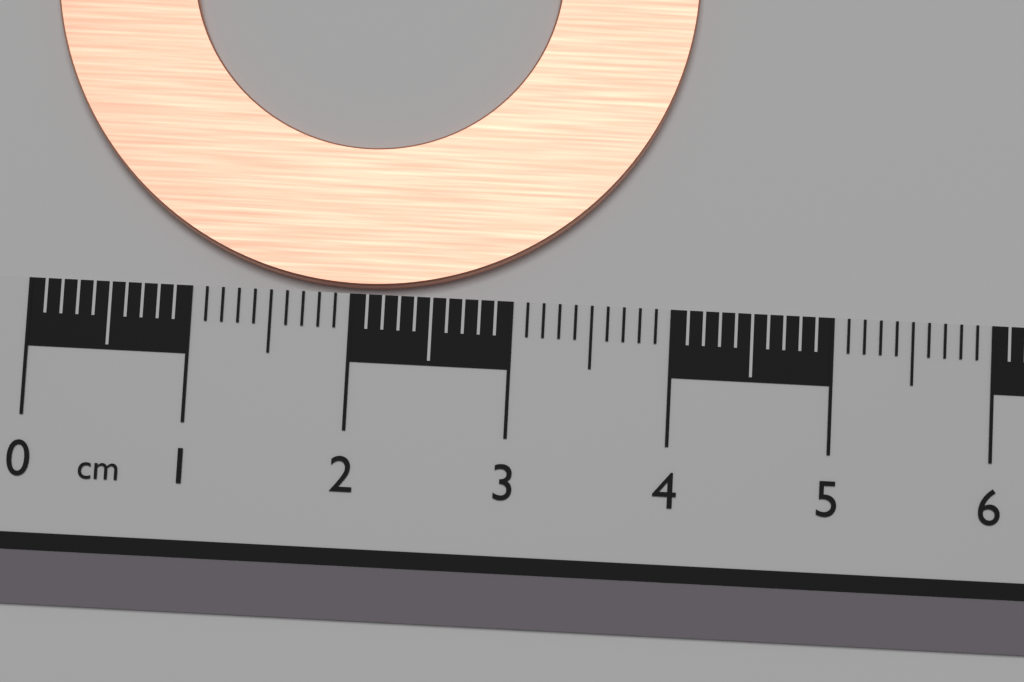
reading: 4.1 cm
